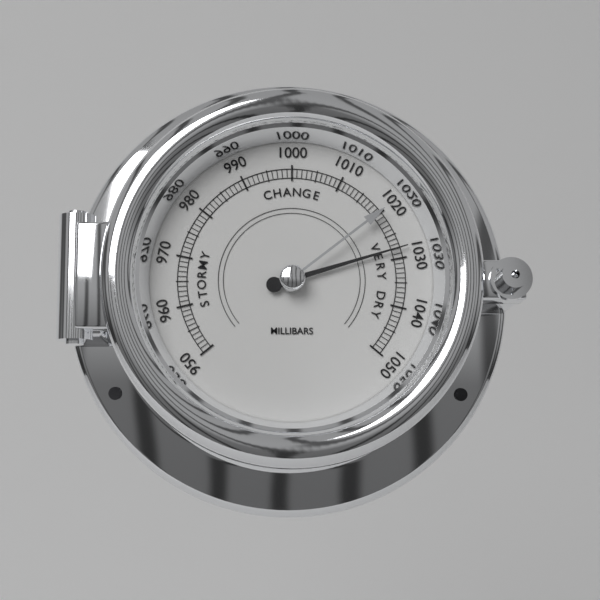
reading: 1028 mbar
